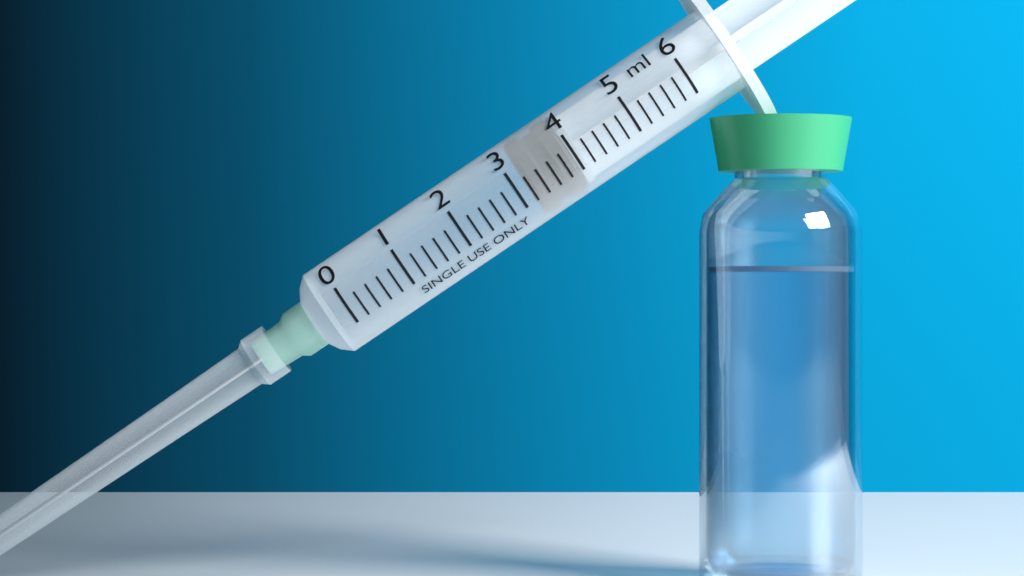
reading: 3.2 ml
